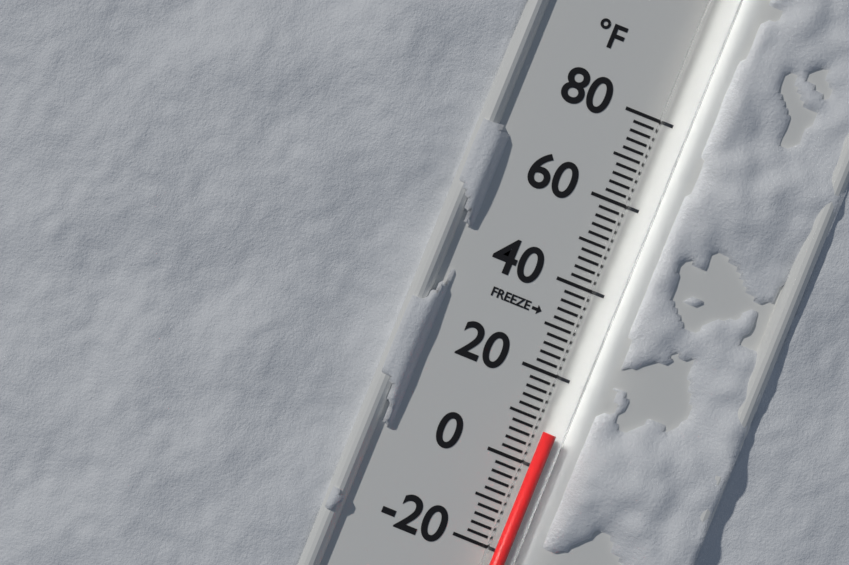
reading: 8 °F
